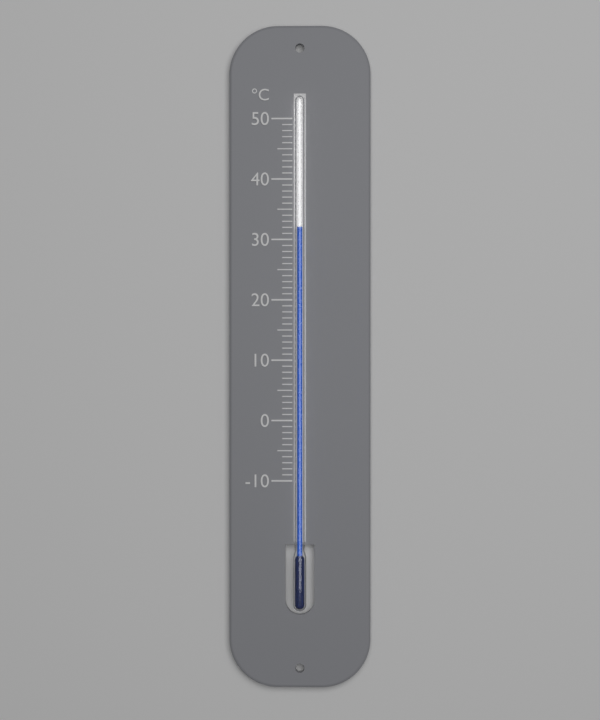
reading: 32 °C
